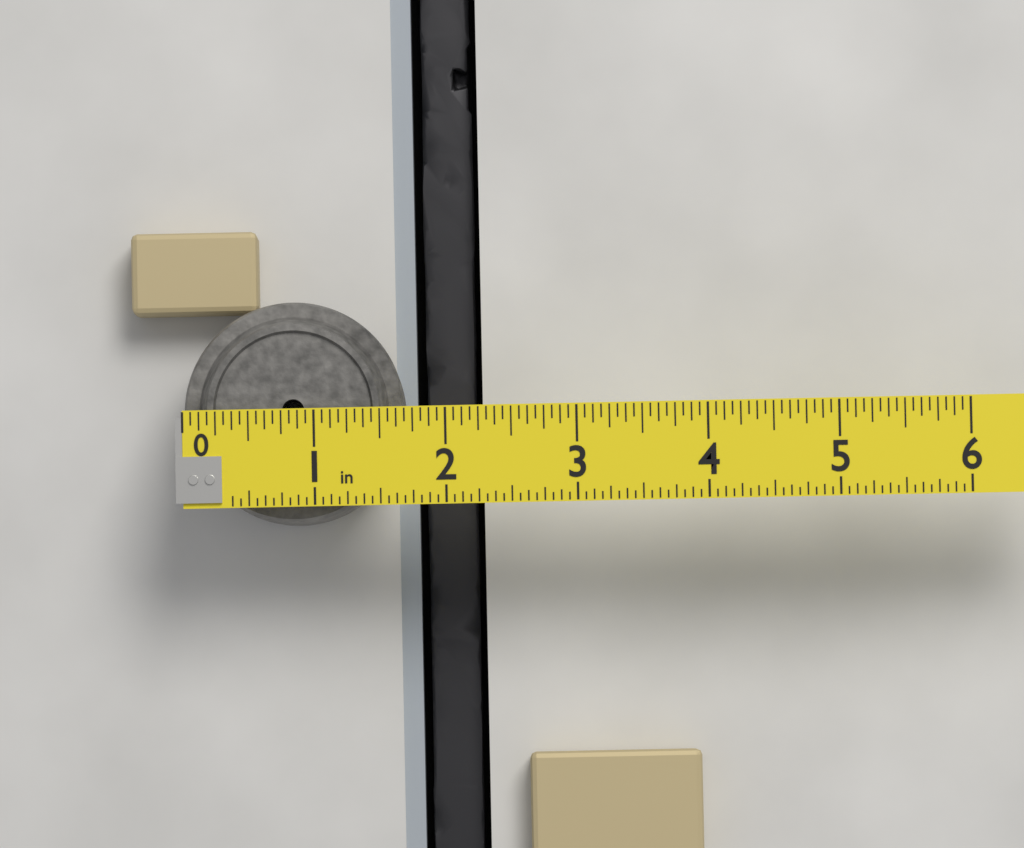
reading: 1.6875 in
